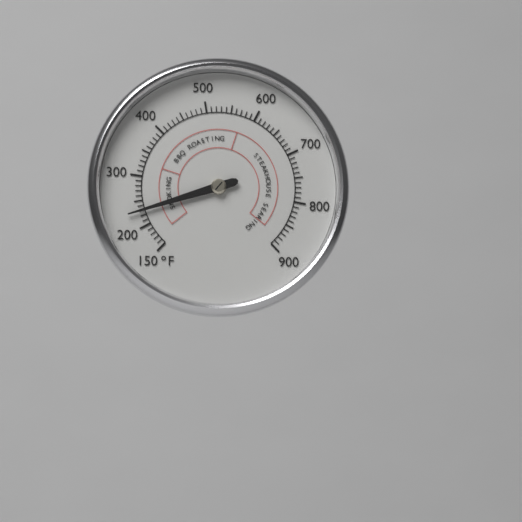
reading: 230 °F
